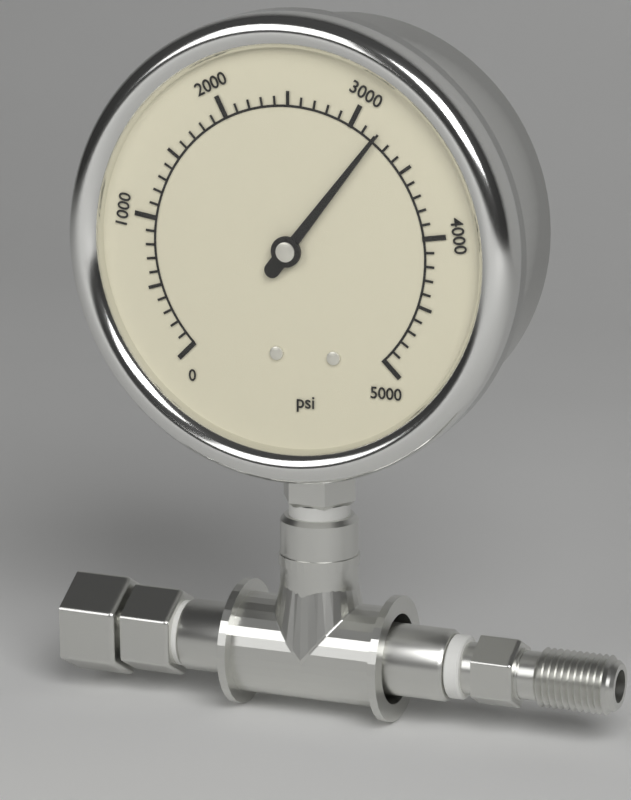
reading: 3200 psi
